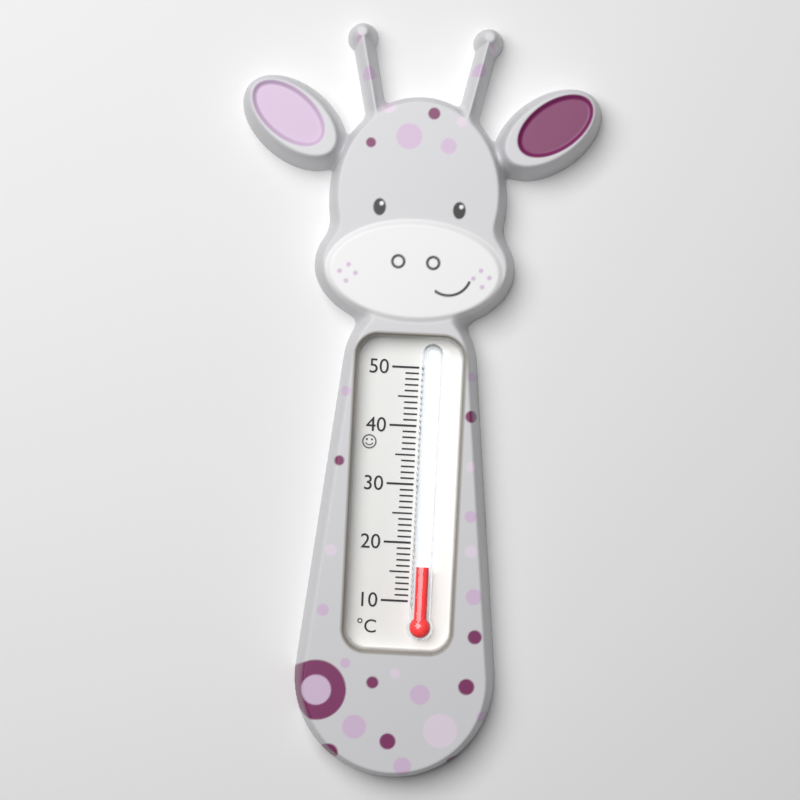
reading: 16 °C
